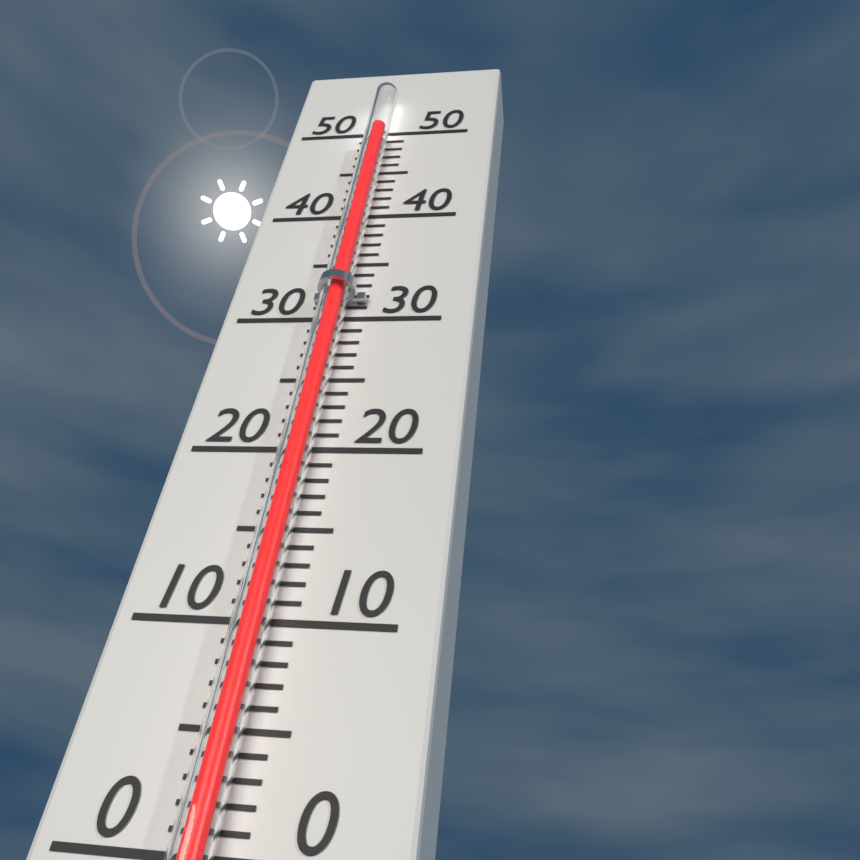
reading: 49 (no unit)
